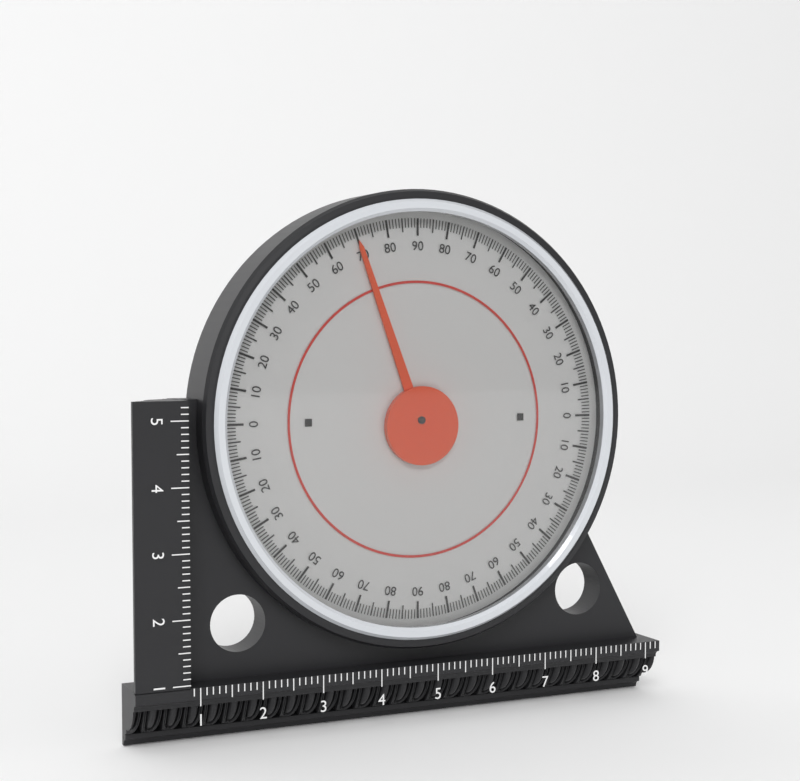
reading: 70 (no unit)
